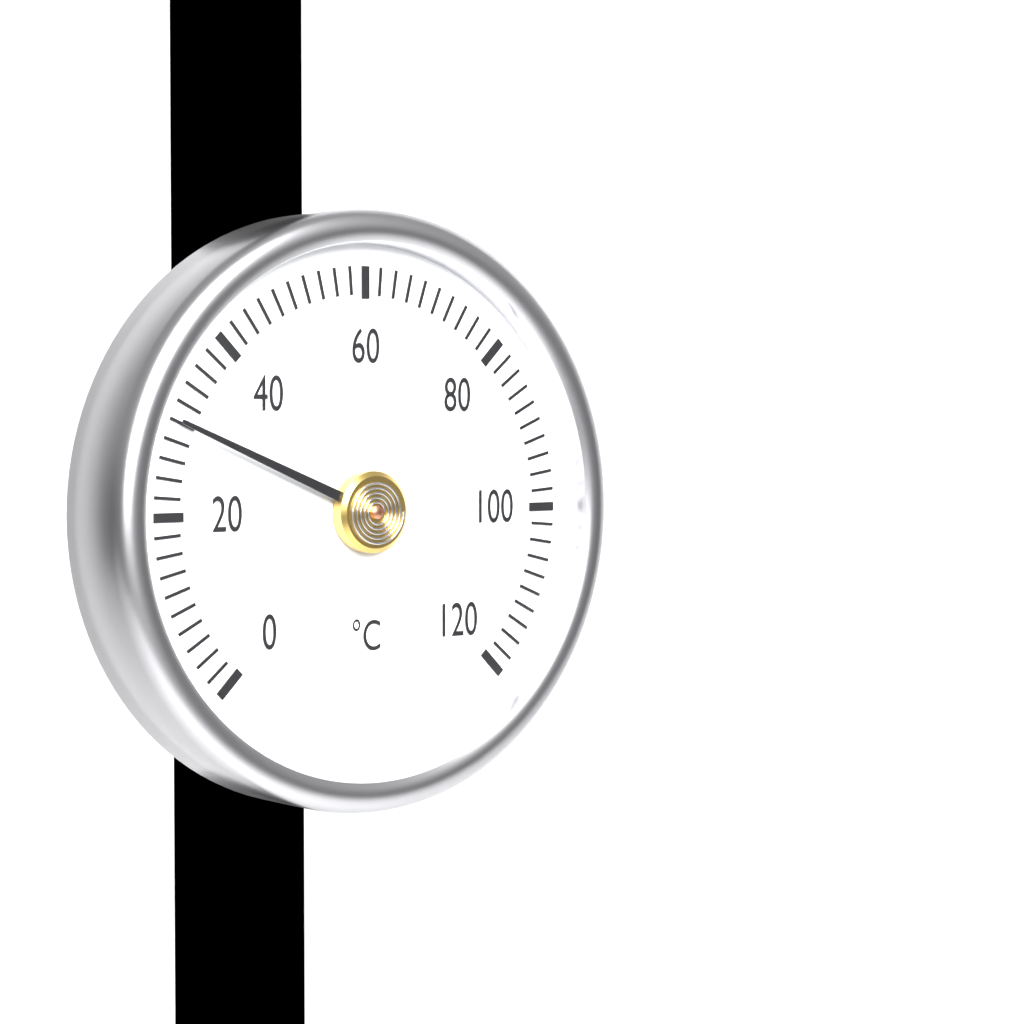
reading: 30 °C
